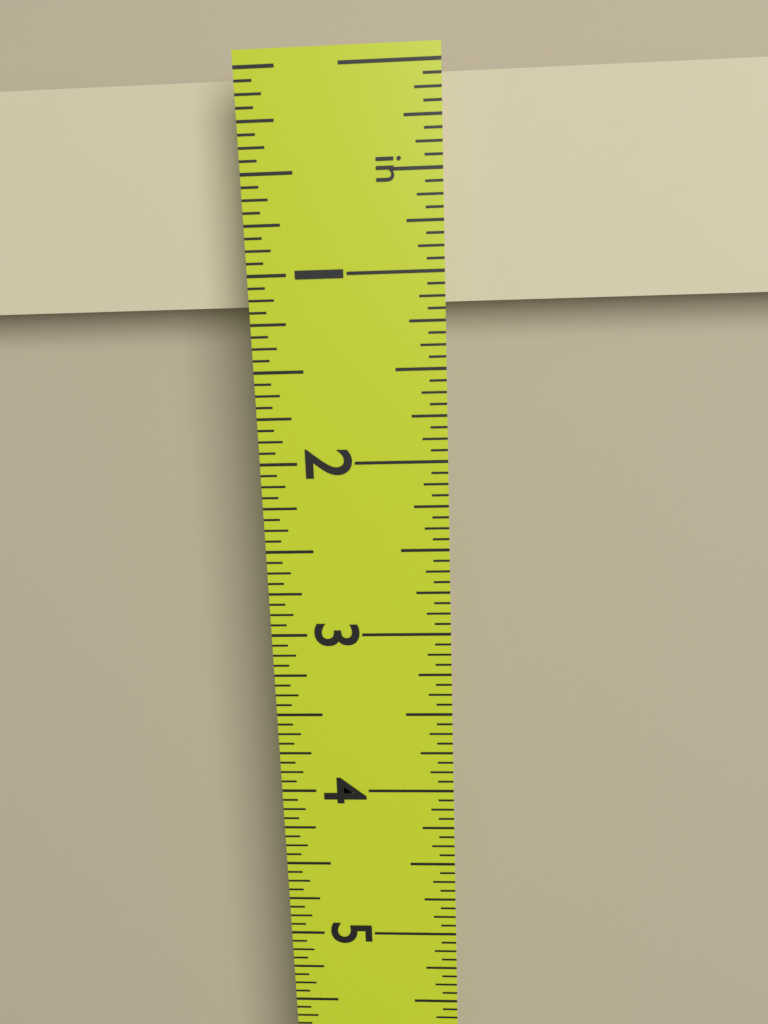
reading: 1.1875 in
